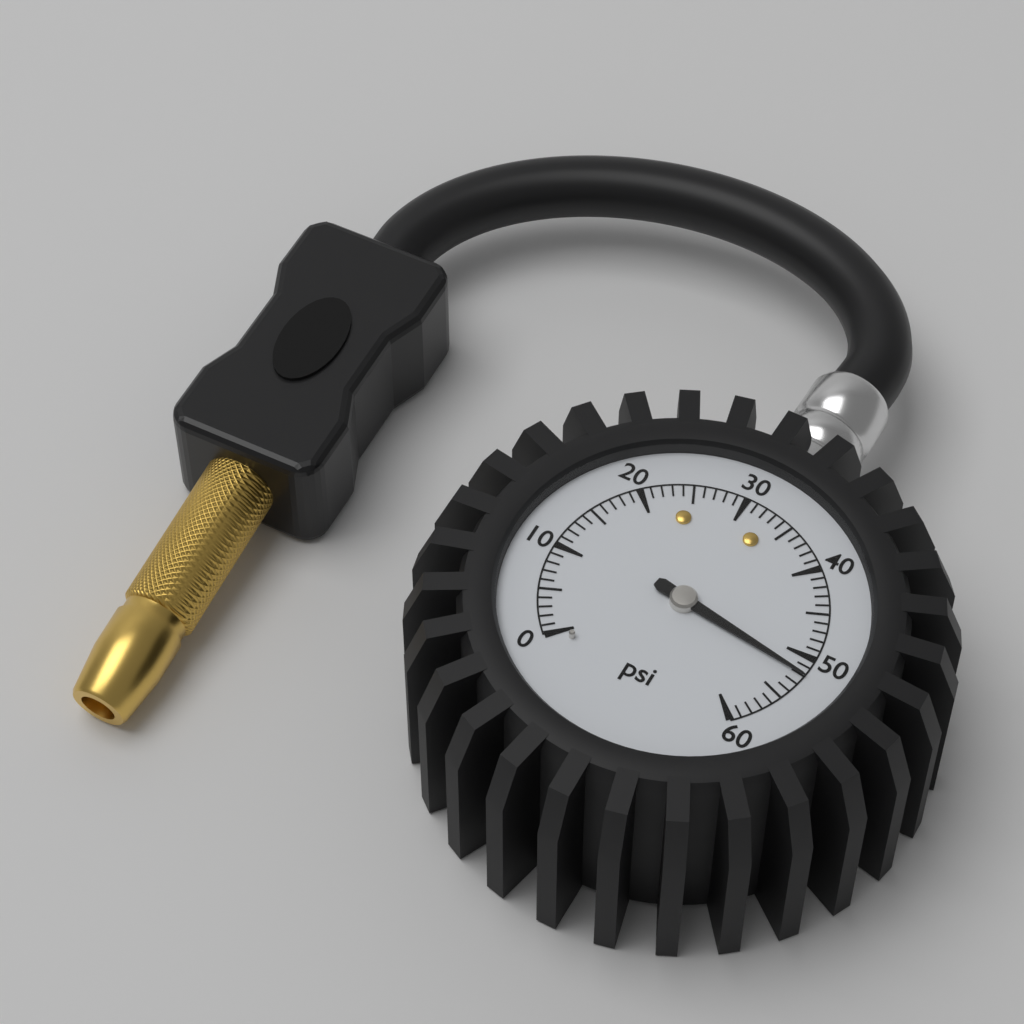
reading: 52 psi
